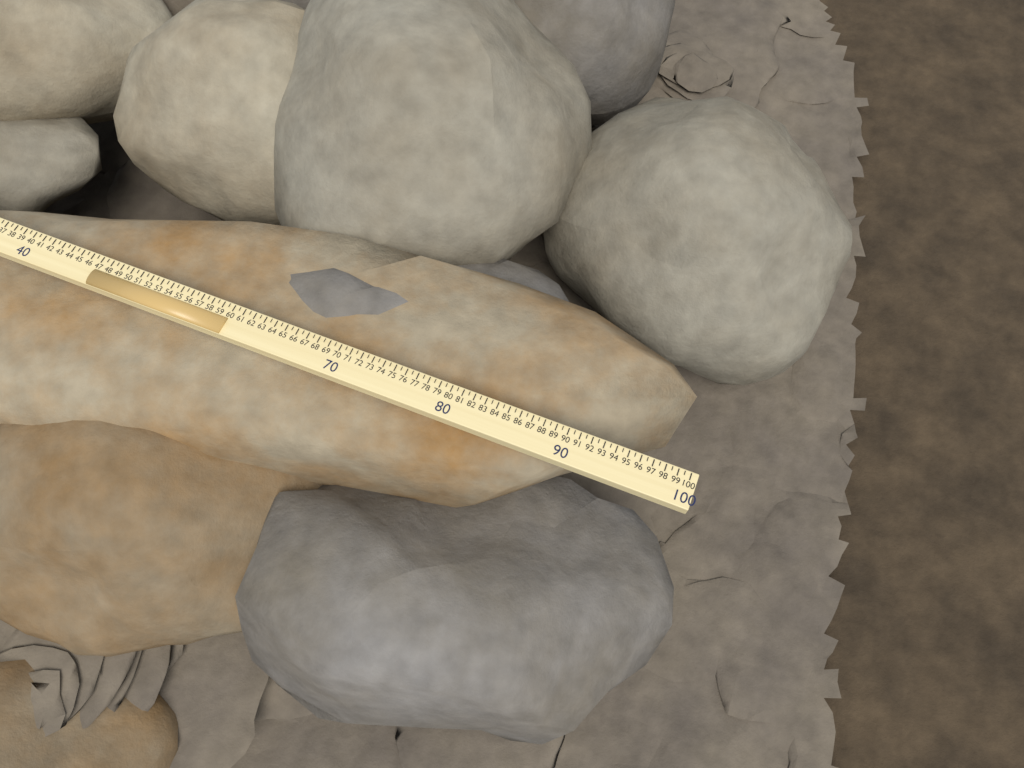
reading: 99.0 (no unit)
